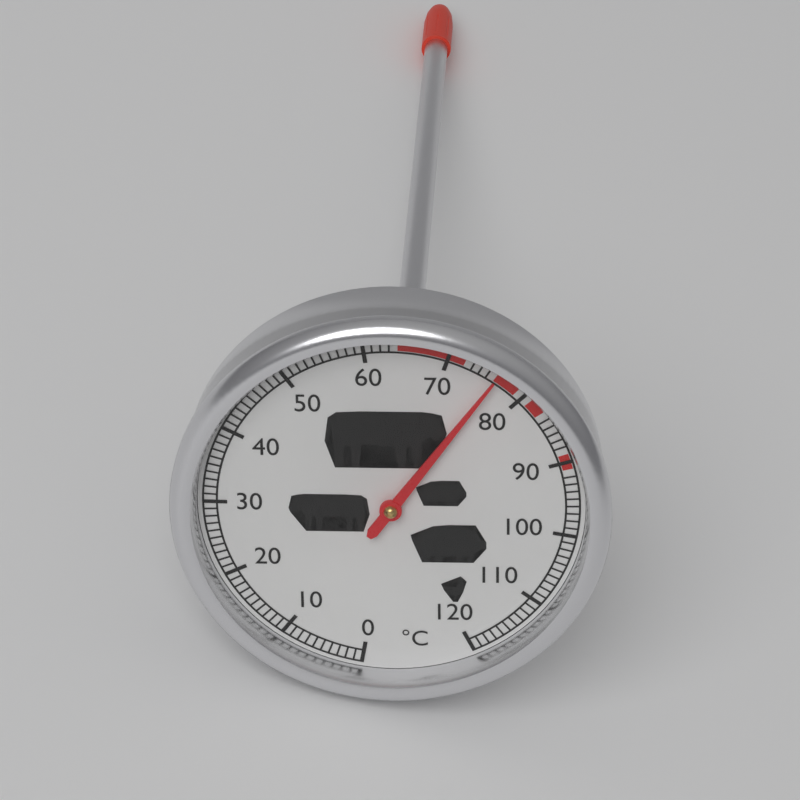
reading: 76 °C
